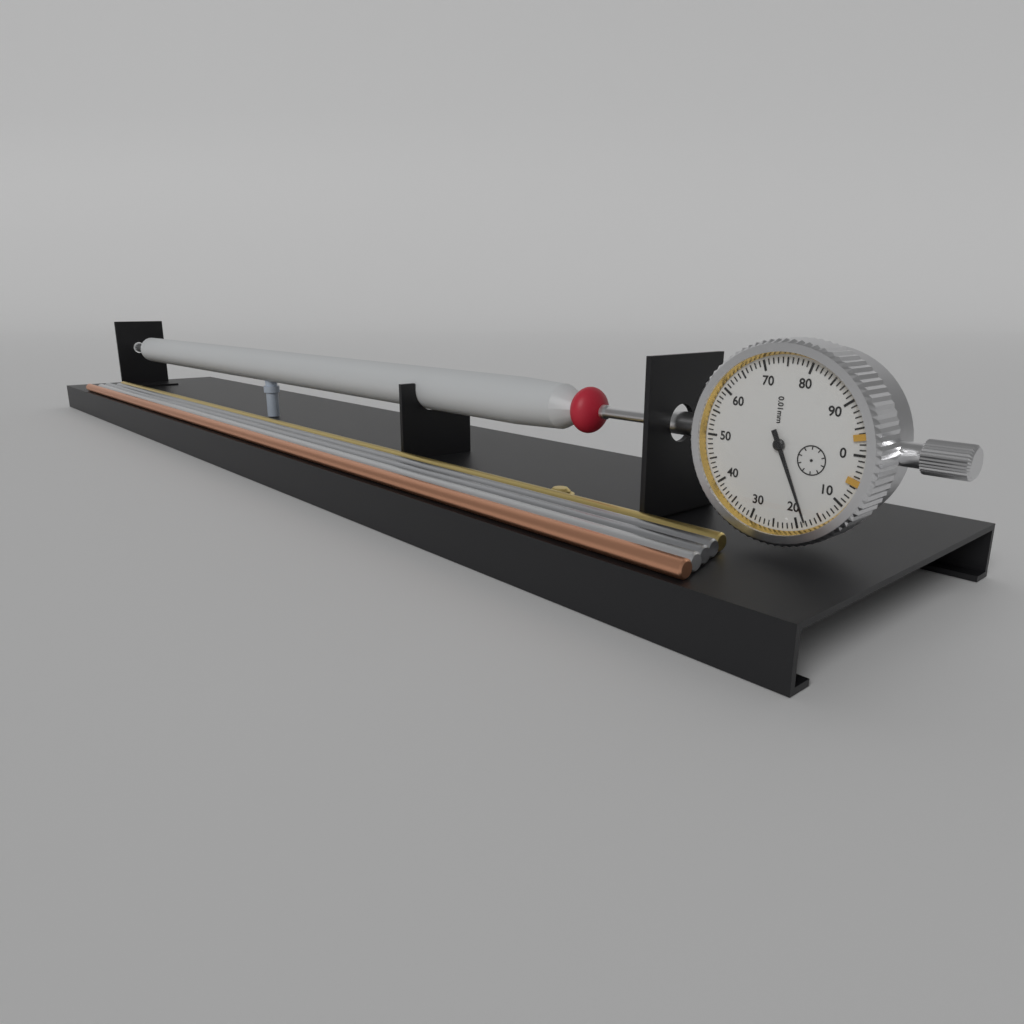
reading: 0.18 mm
